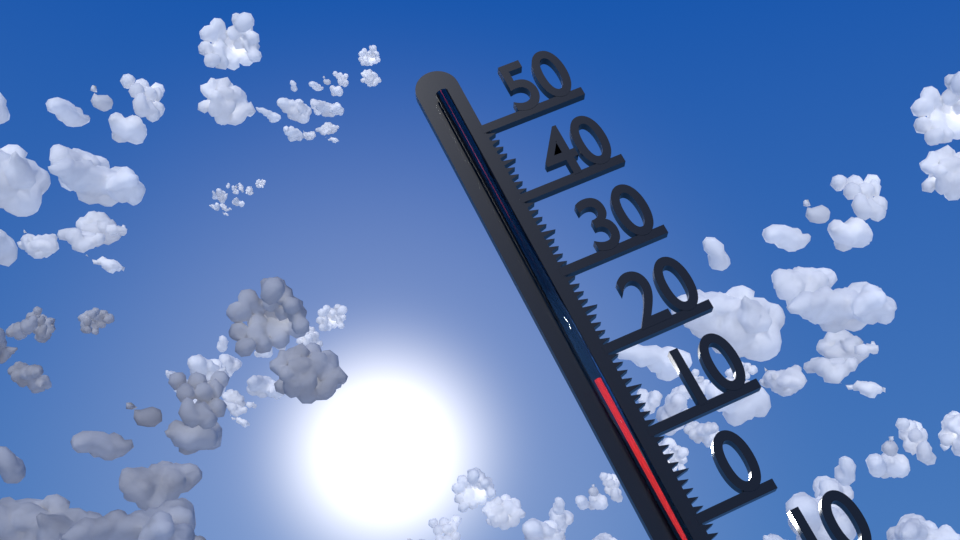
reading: 17 °C
